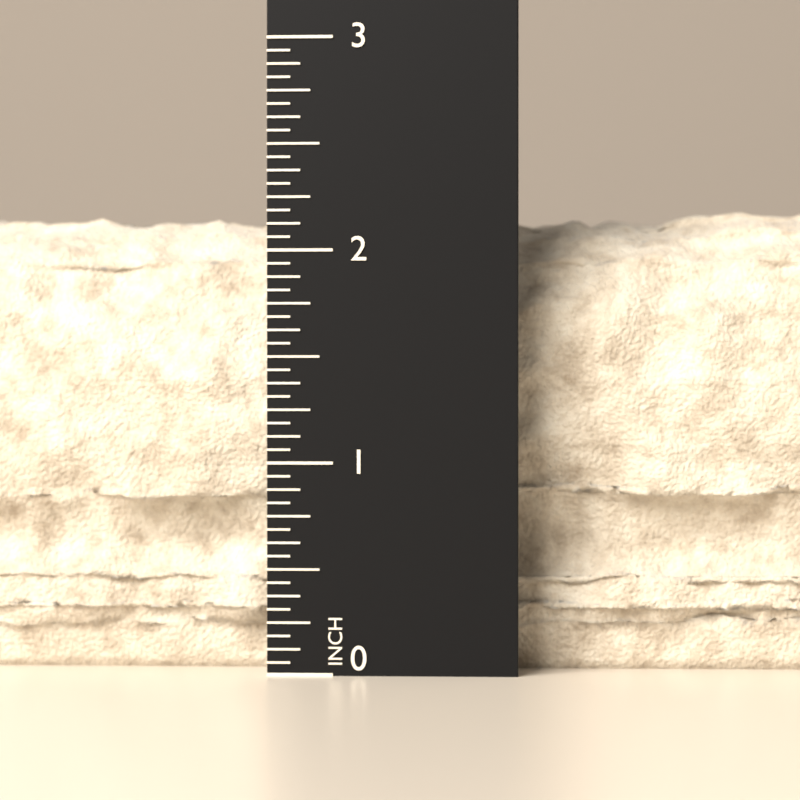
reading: 2.2500 in
